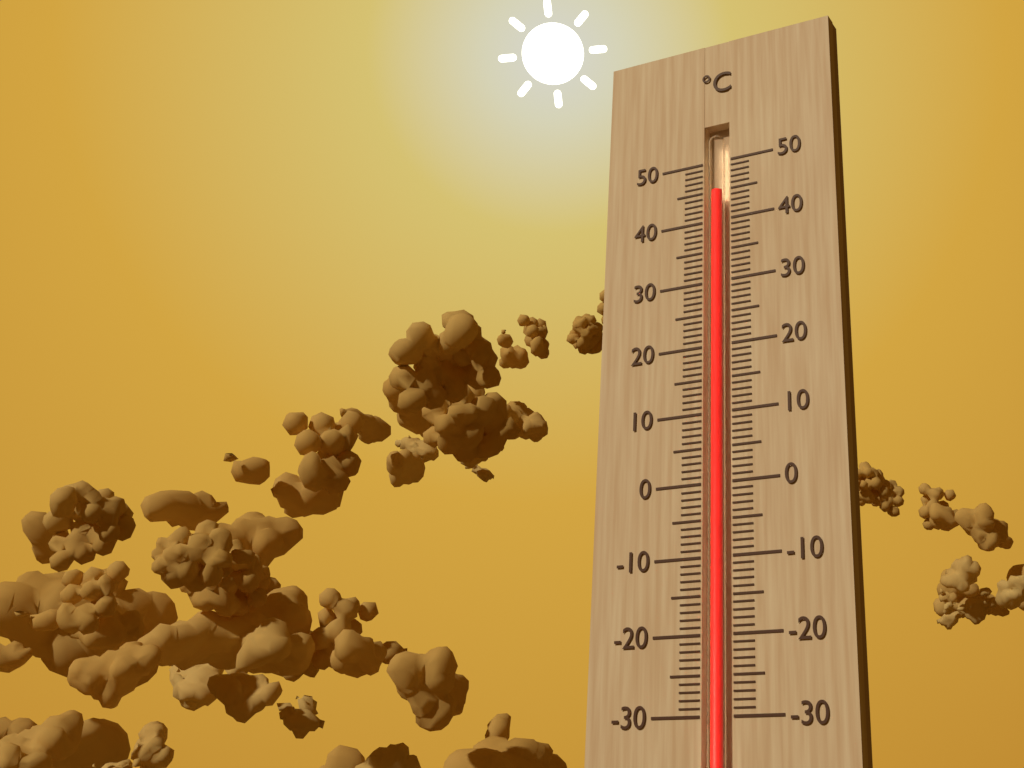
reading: 45 °C
